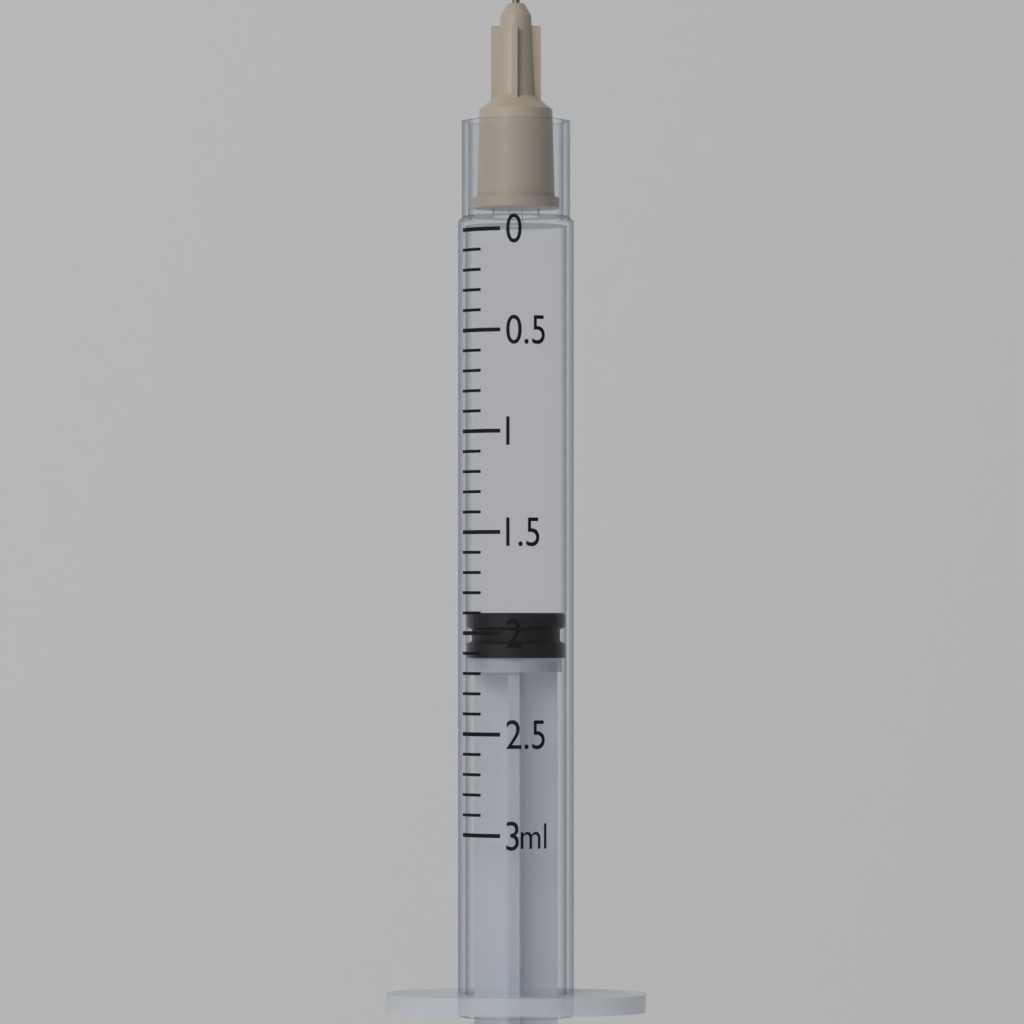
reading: 1.9 ml
